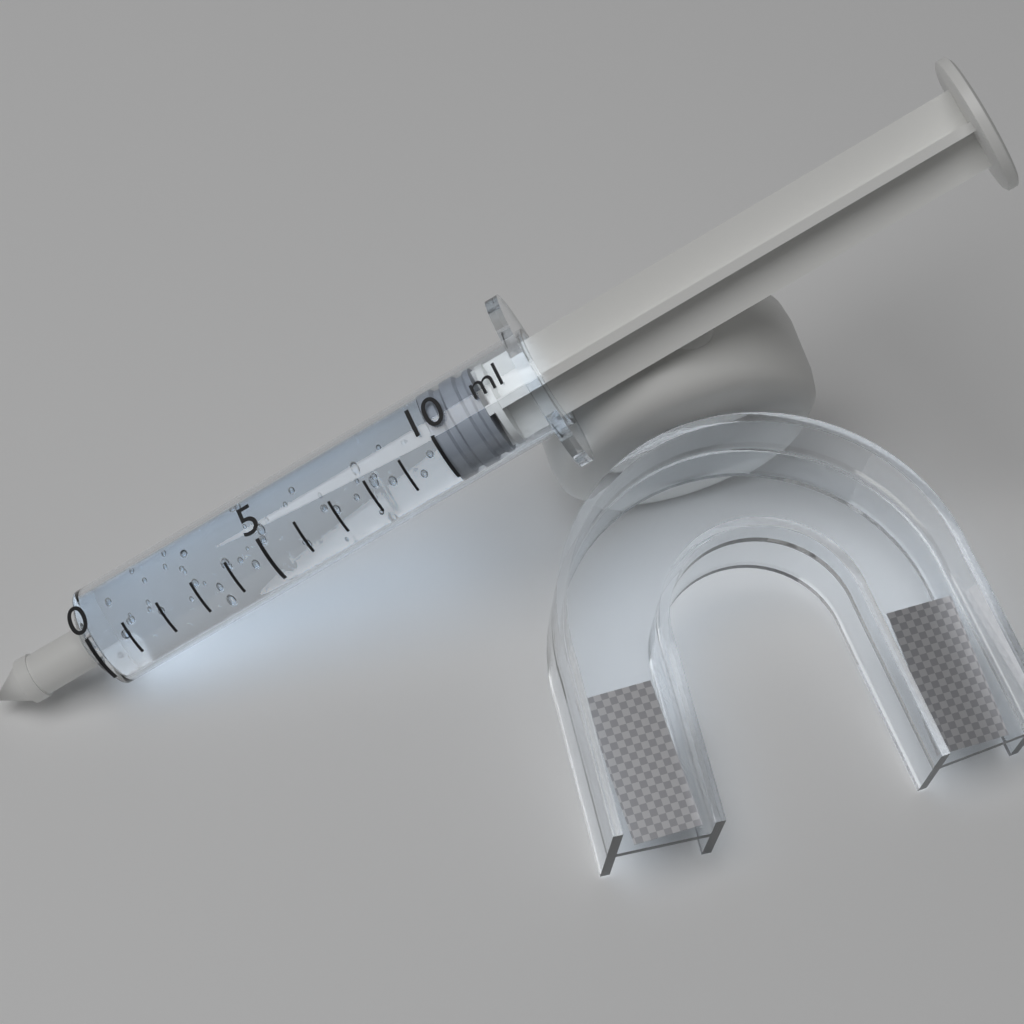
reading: 10 ml
